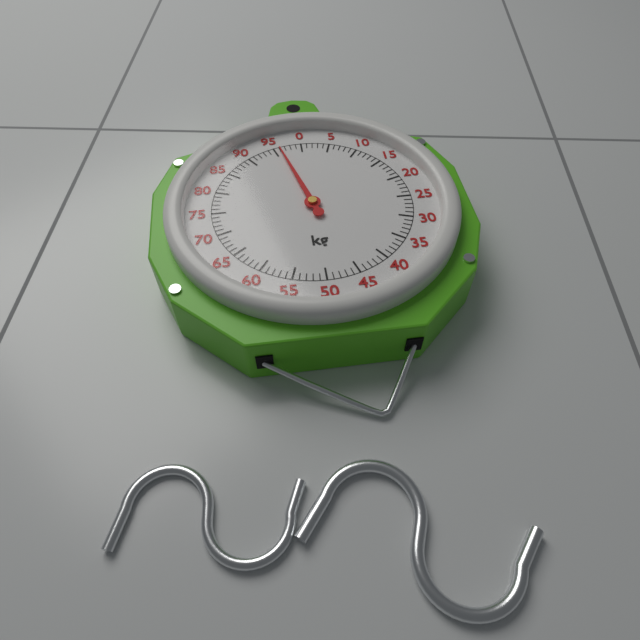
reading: 96 kg
